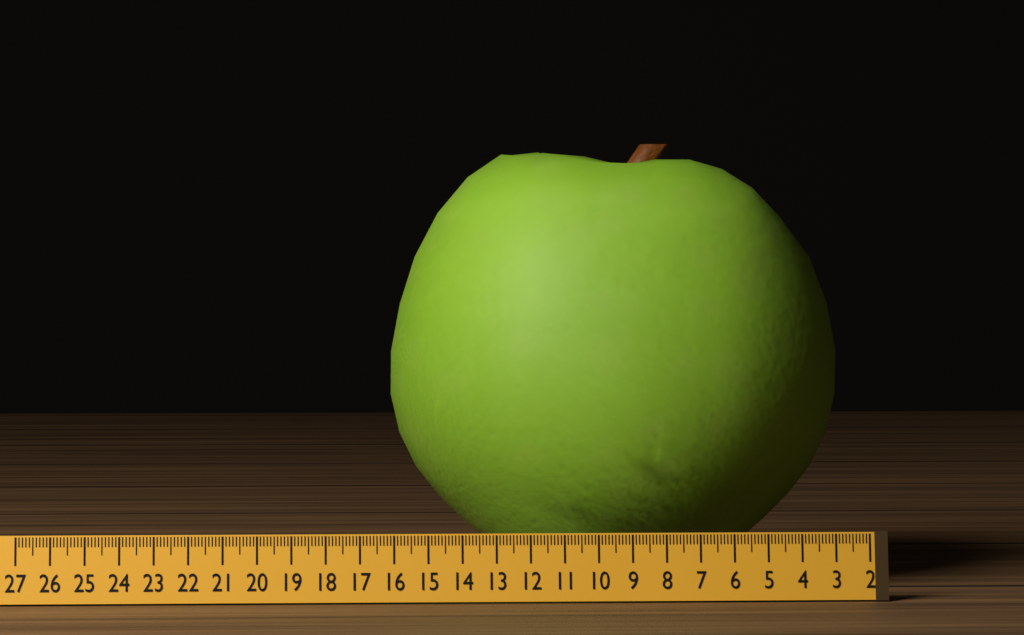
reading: 15.9 (no unit)
